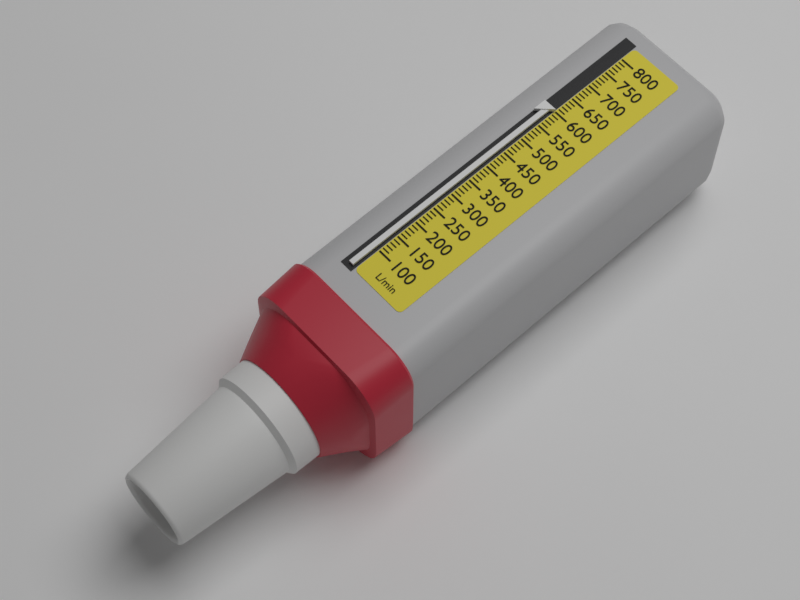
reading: 600 L/min
